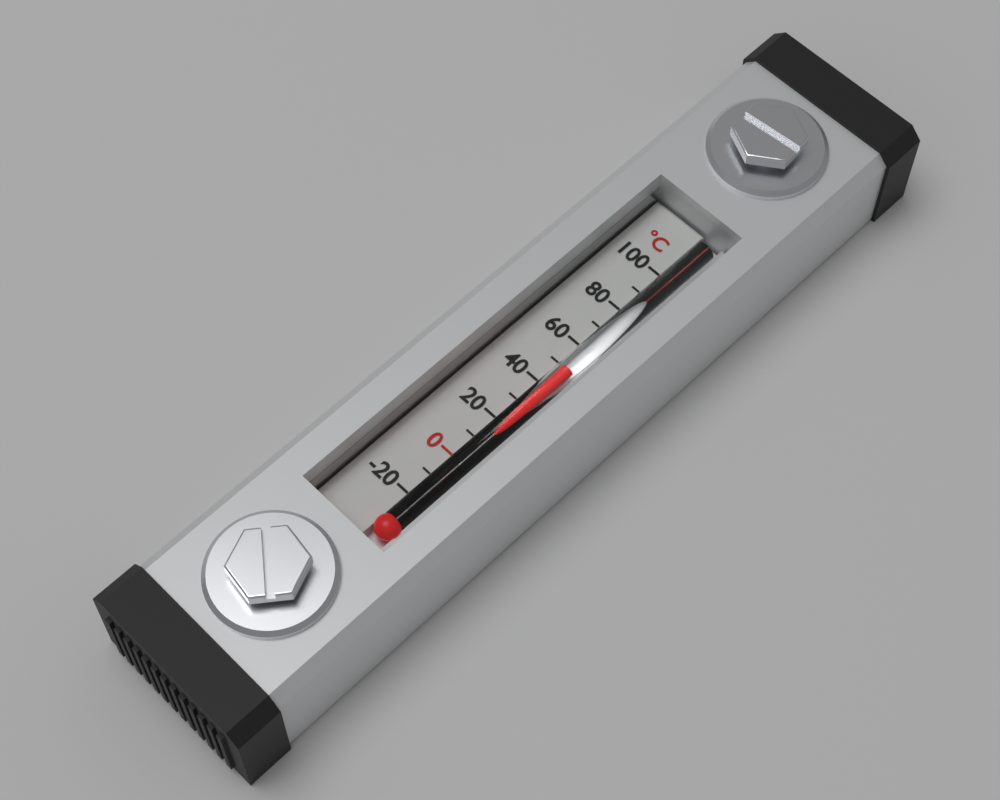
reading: 50 °C
